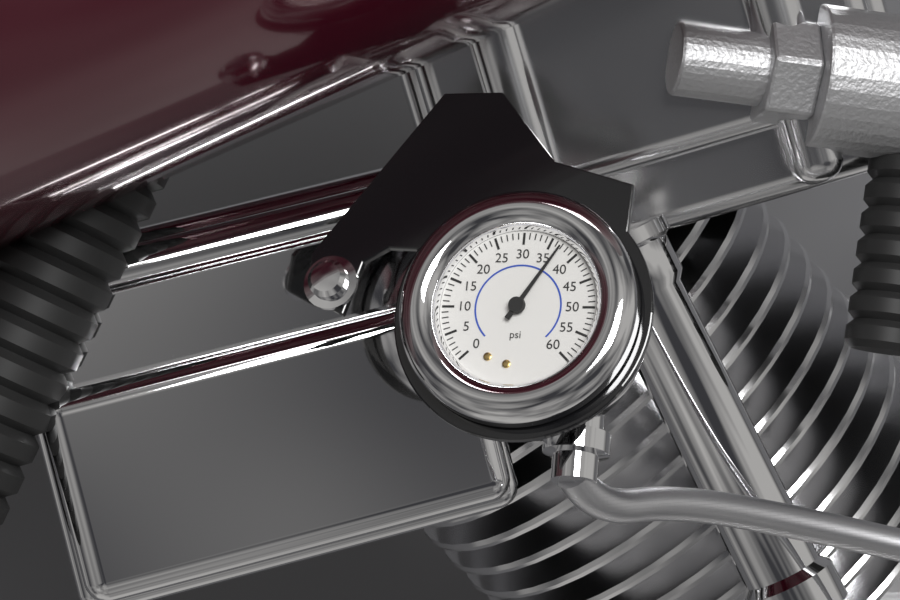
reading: 37 psi
